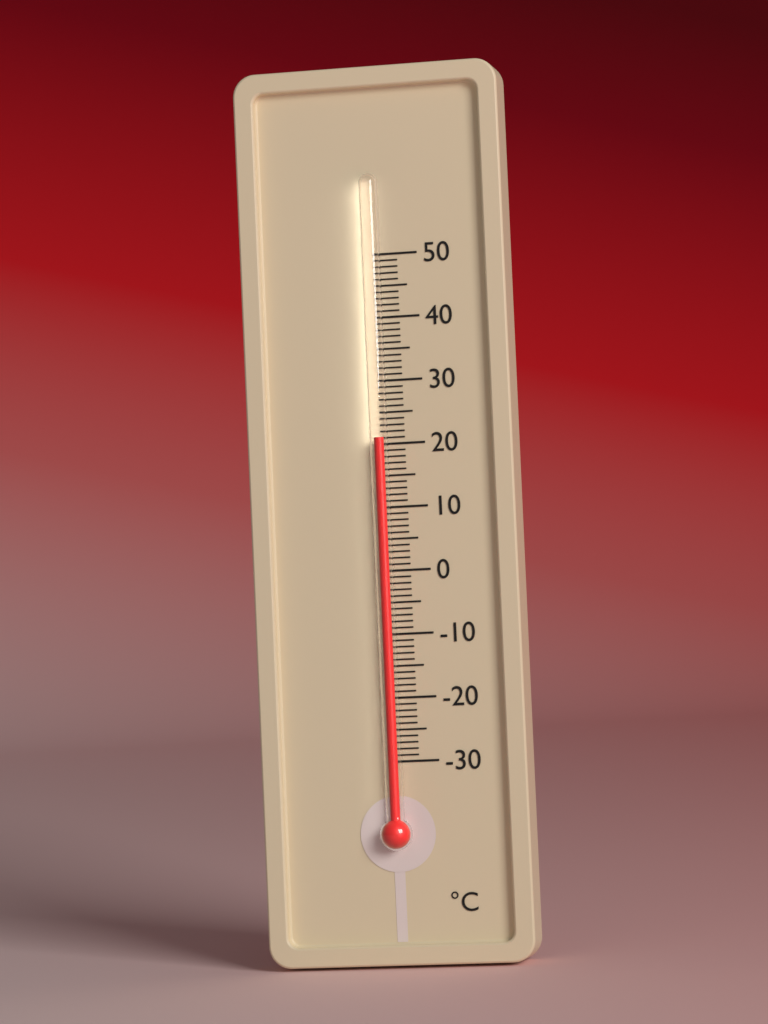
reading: 21 °C
